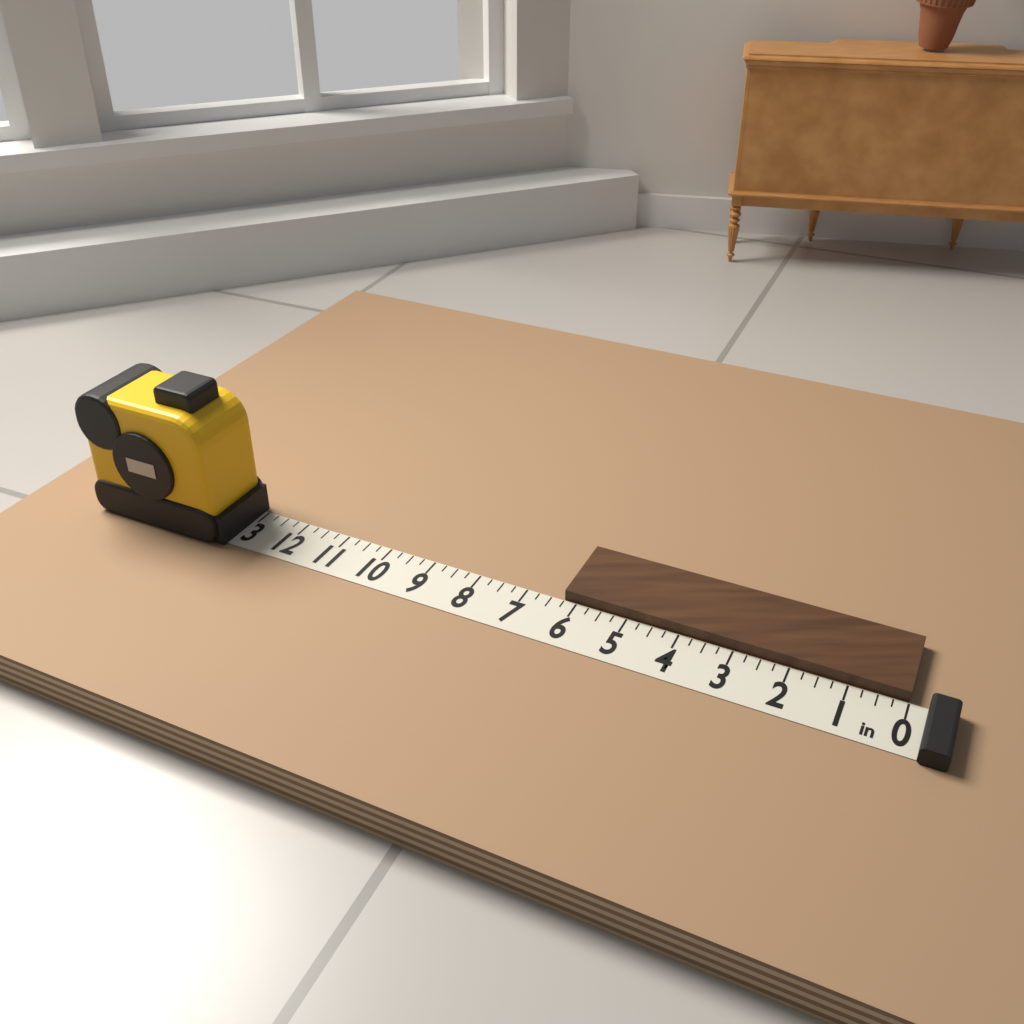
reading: 6.25 in
